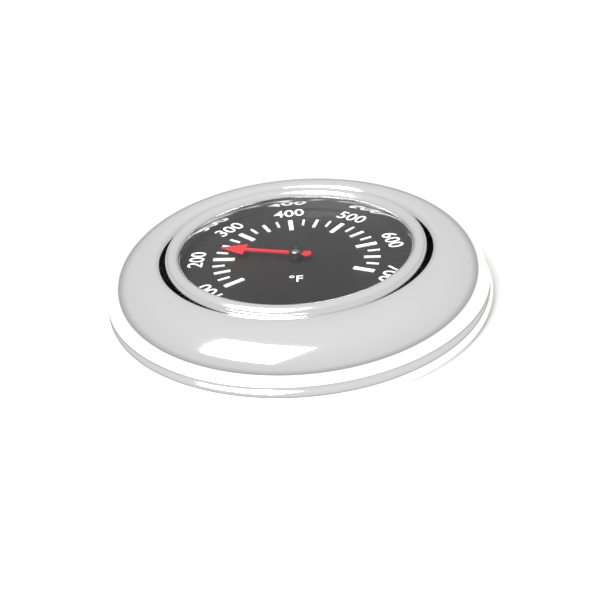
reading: 225 °F
